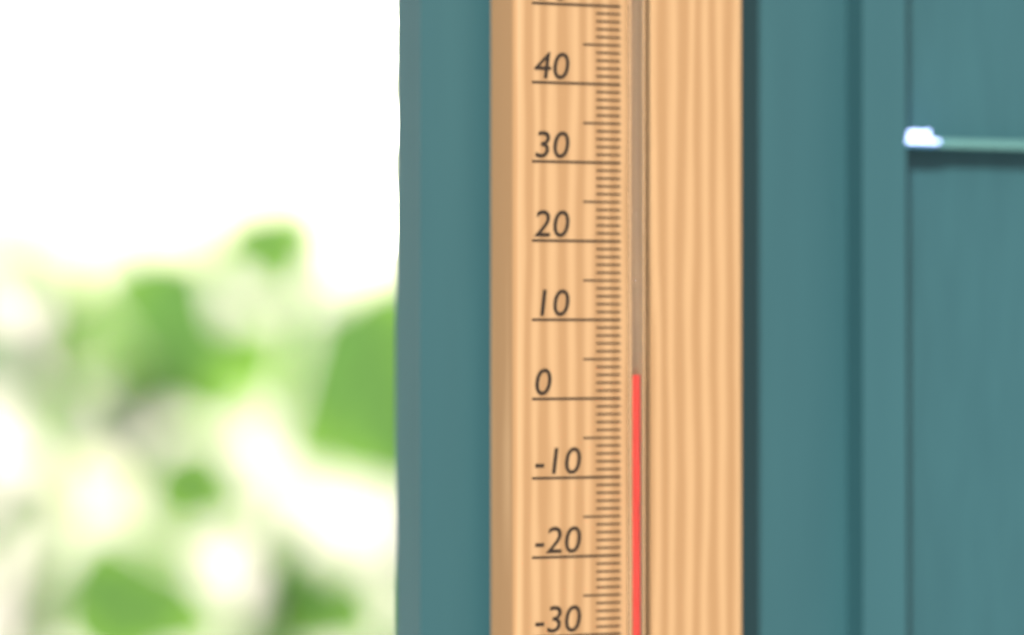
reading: 3 °C
